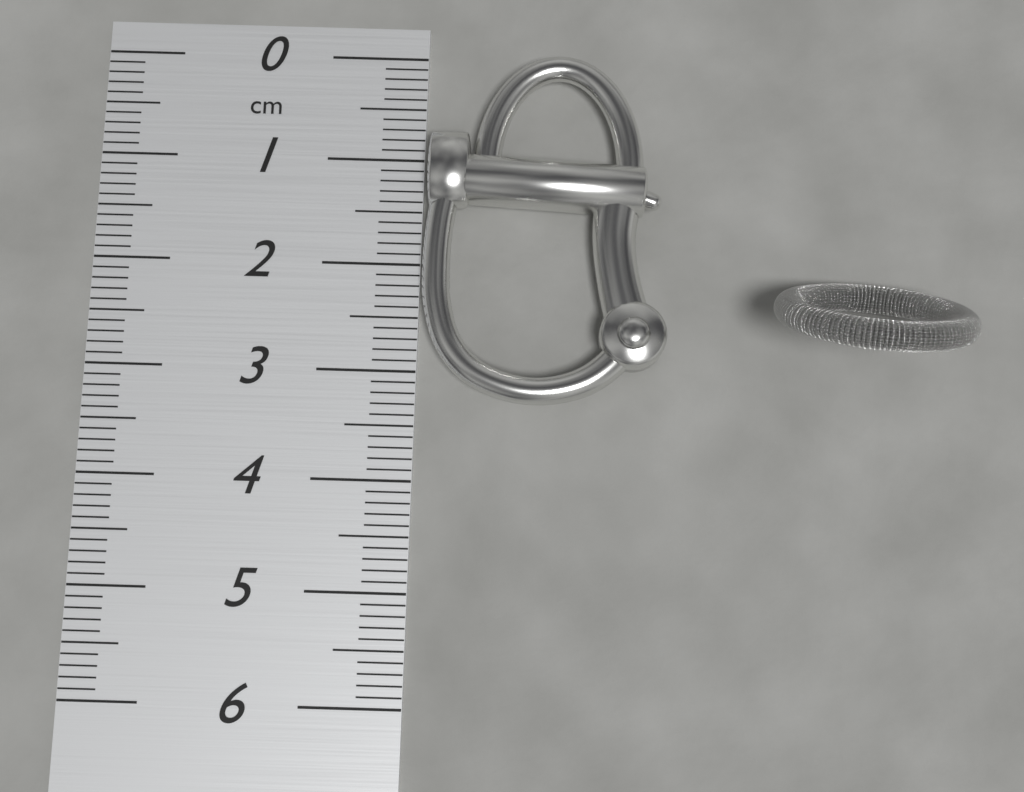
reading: 3.3 cm
